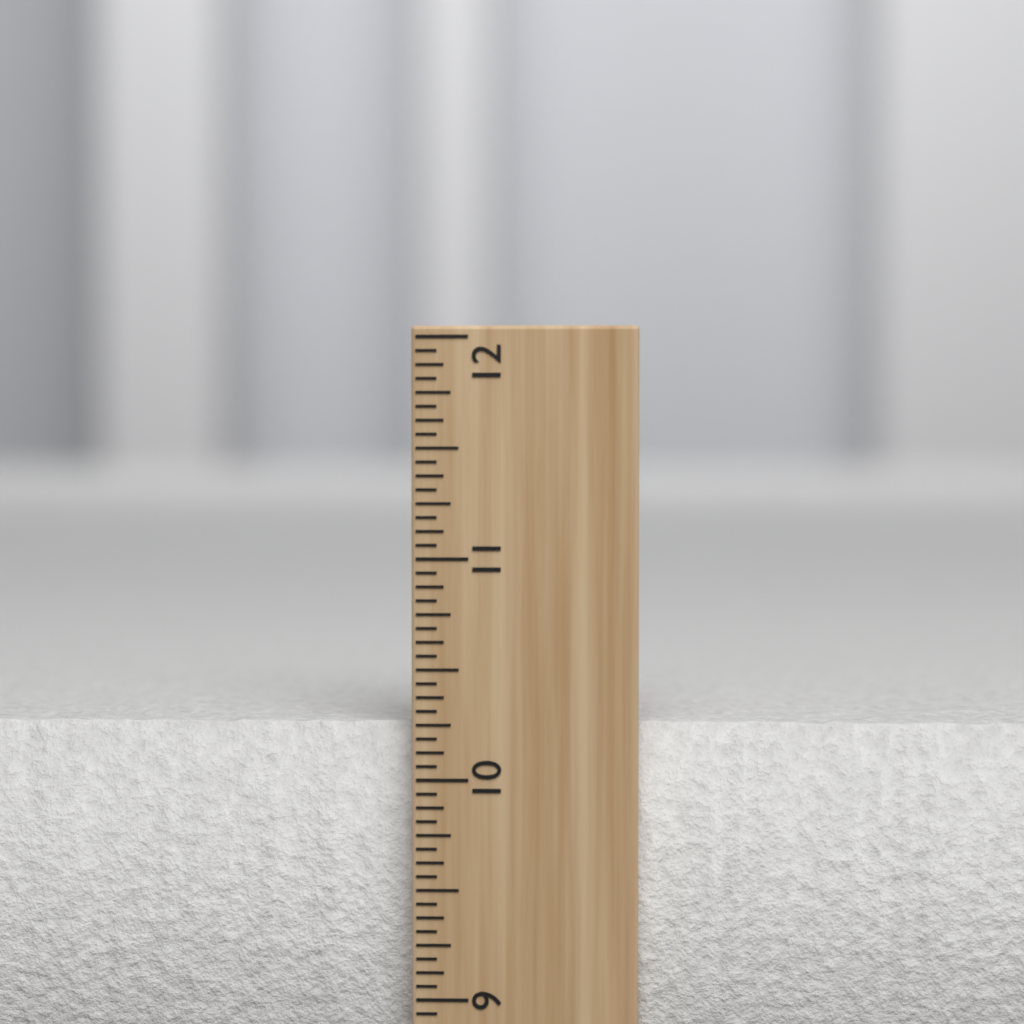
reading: 10.2500 inch
